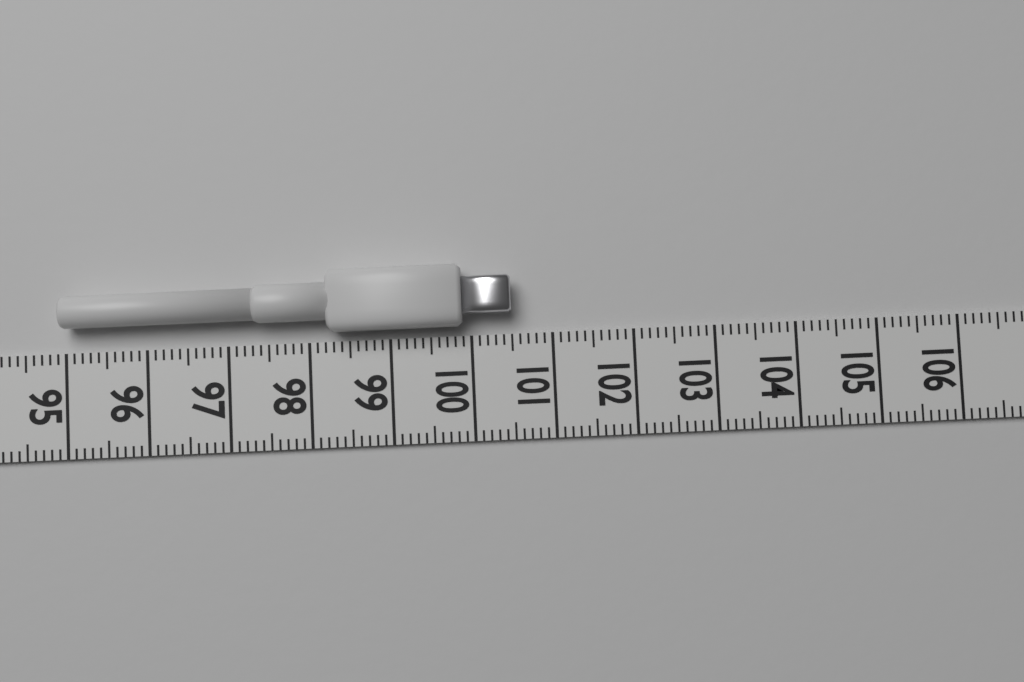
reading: 100.5 (no unit)
